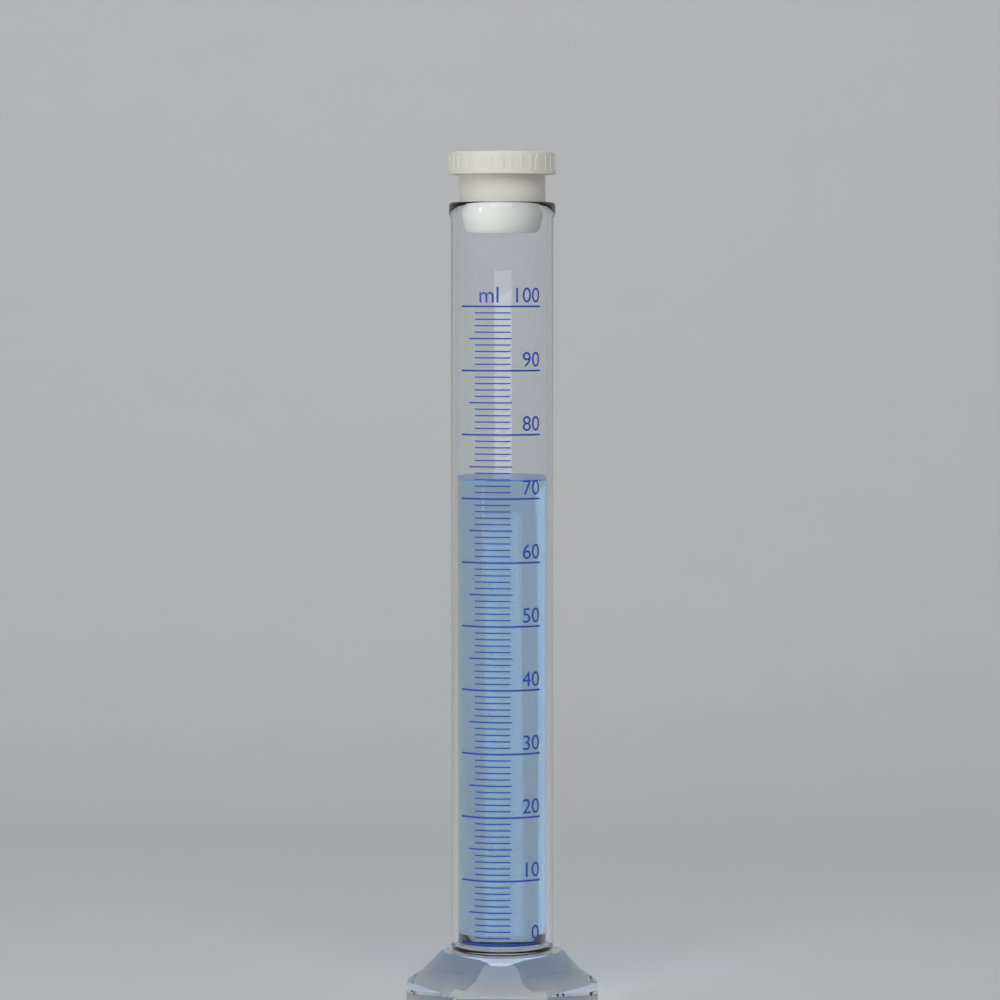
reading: 73 ml
